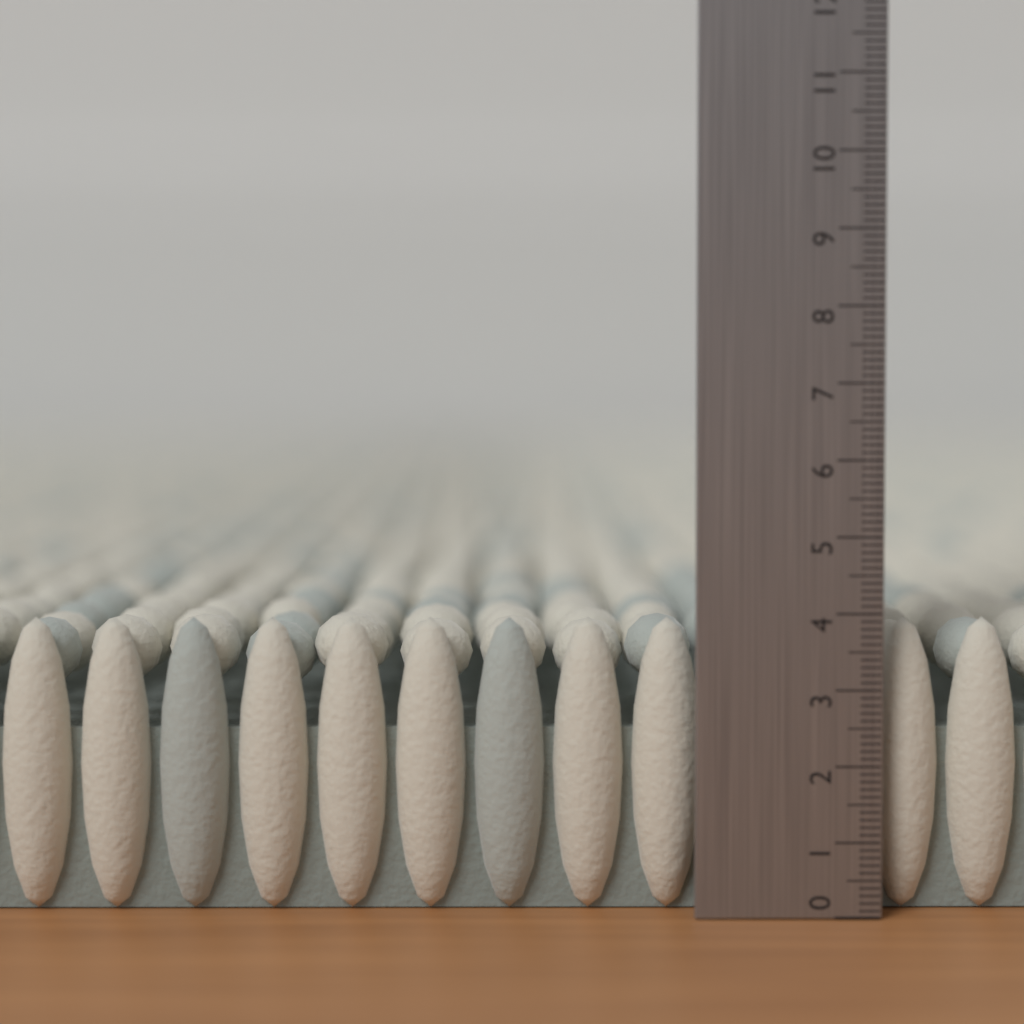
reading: 3.9 (no unit)
